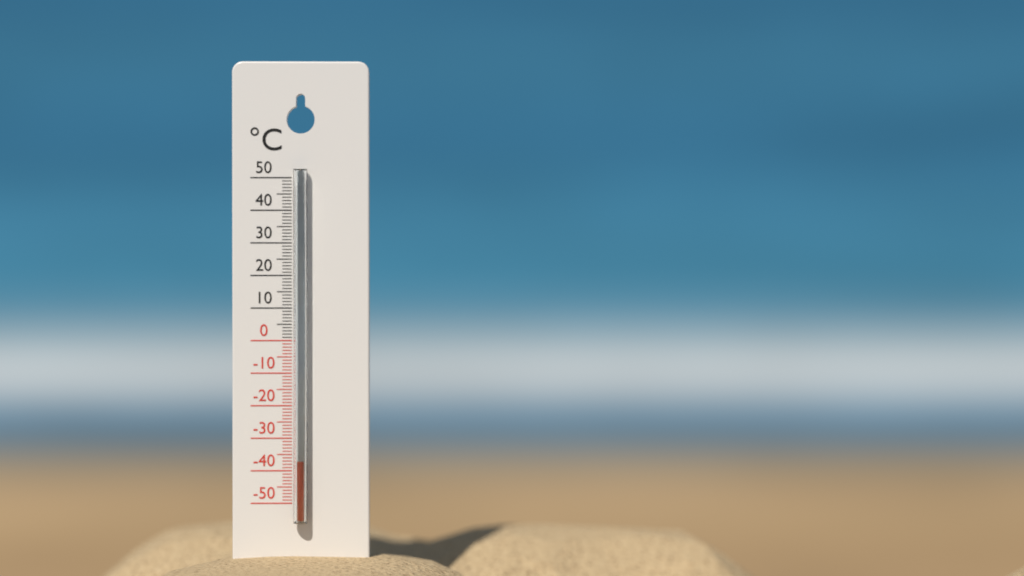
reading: -37 °C
